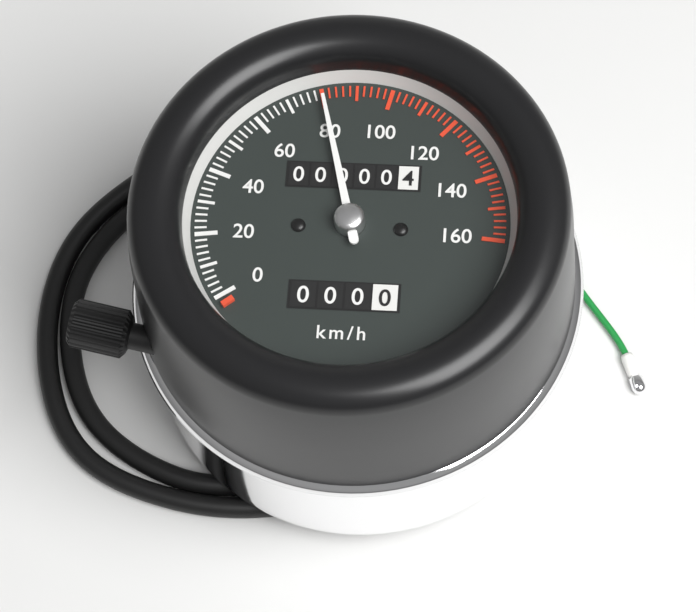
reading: 80 km/h
